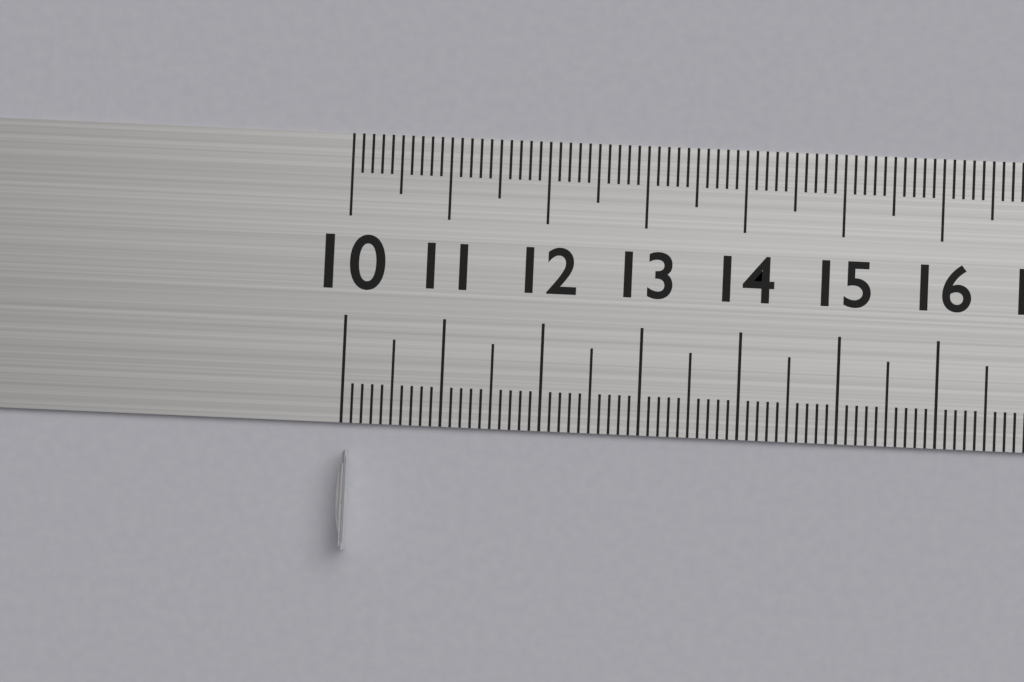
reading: 10.1 (no unit)
